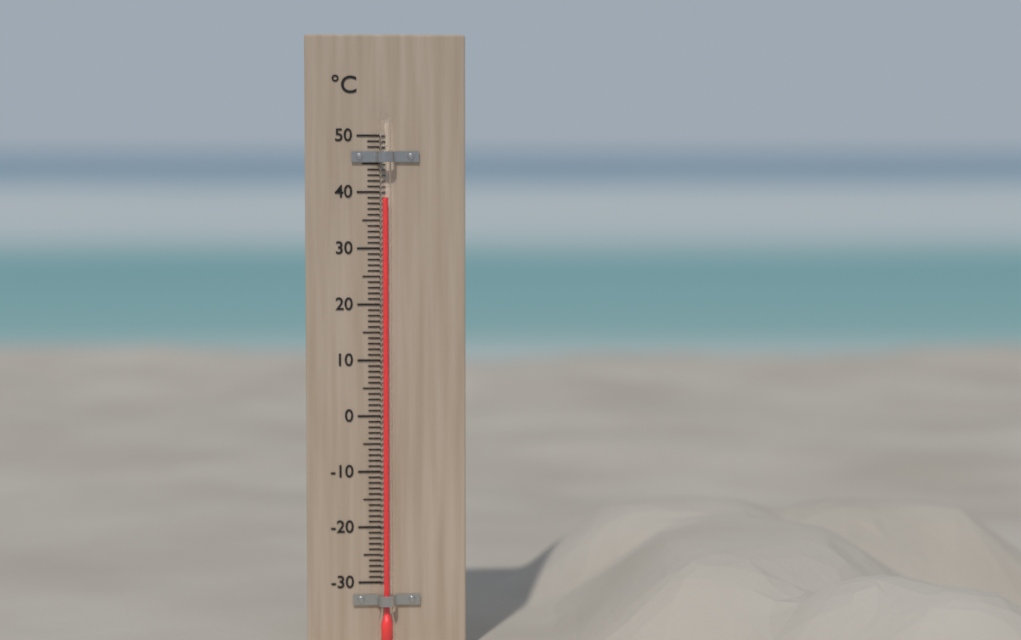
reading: 39 °C
